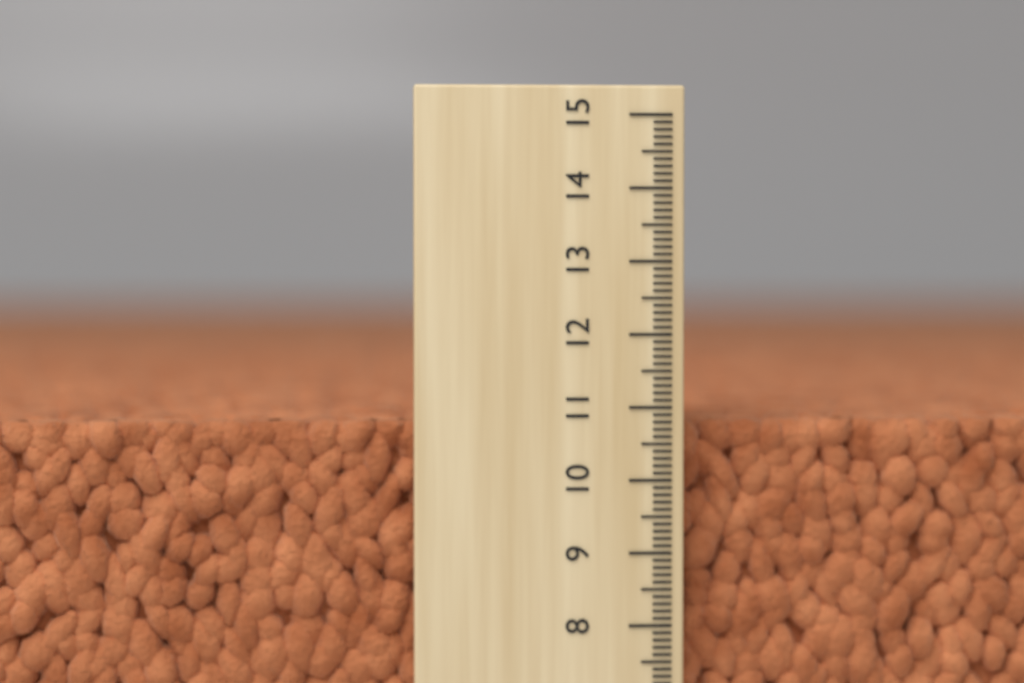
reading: 10.8 (no unit)
